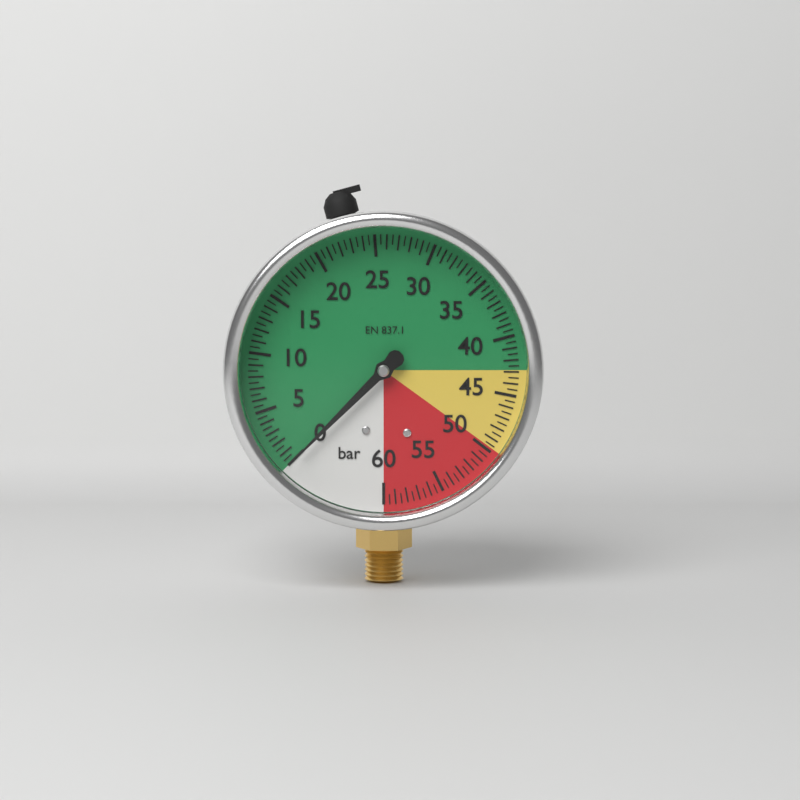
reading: 0.0 bar
